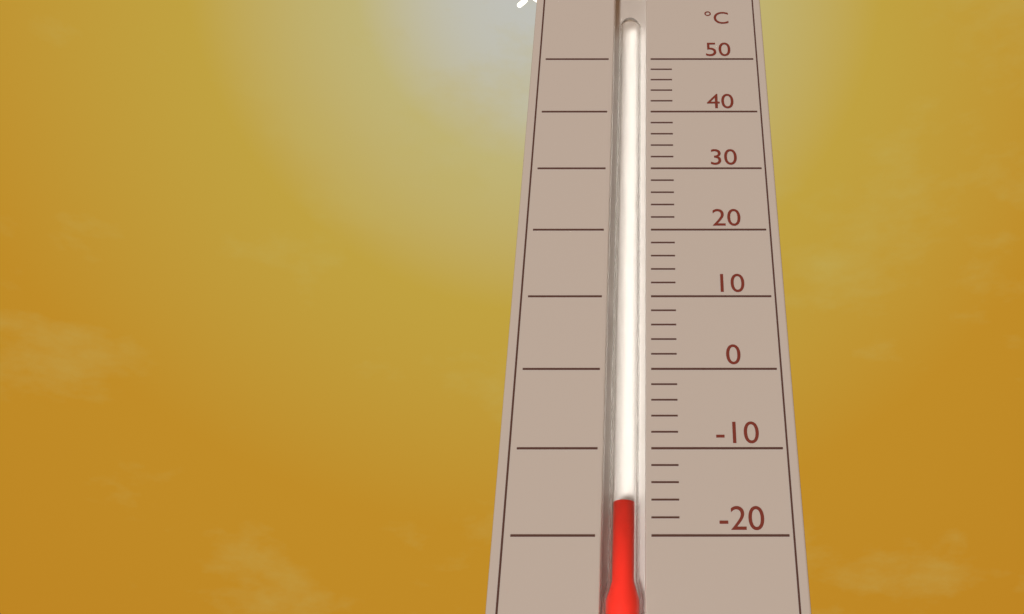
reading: -16 °C
